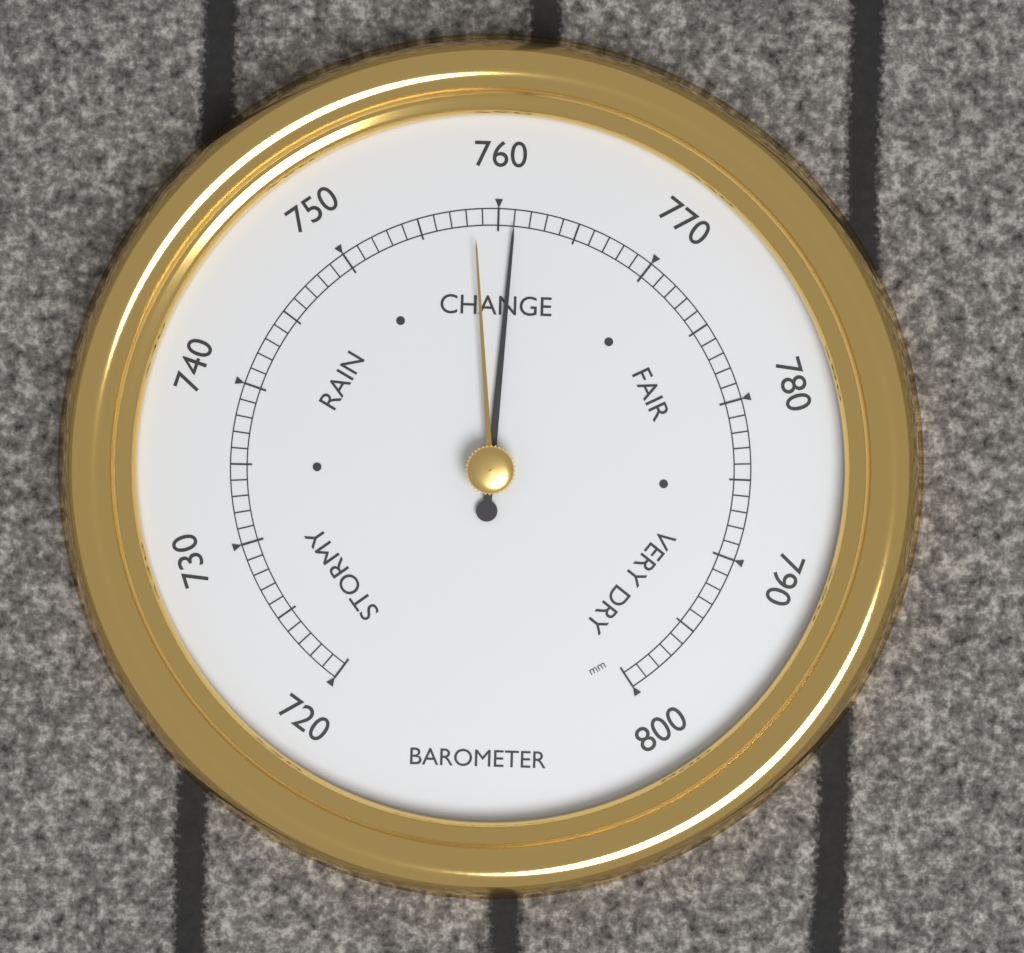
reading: 761 mm
